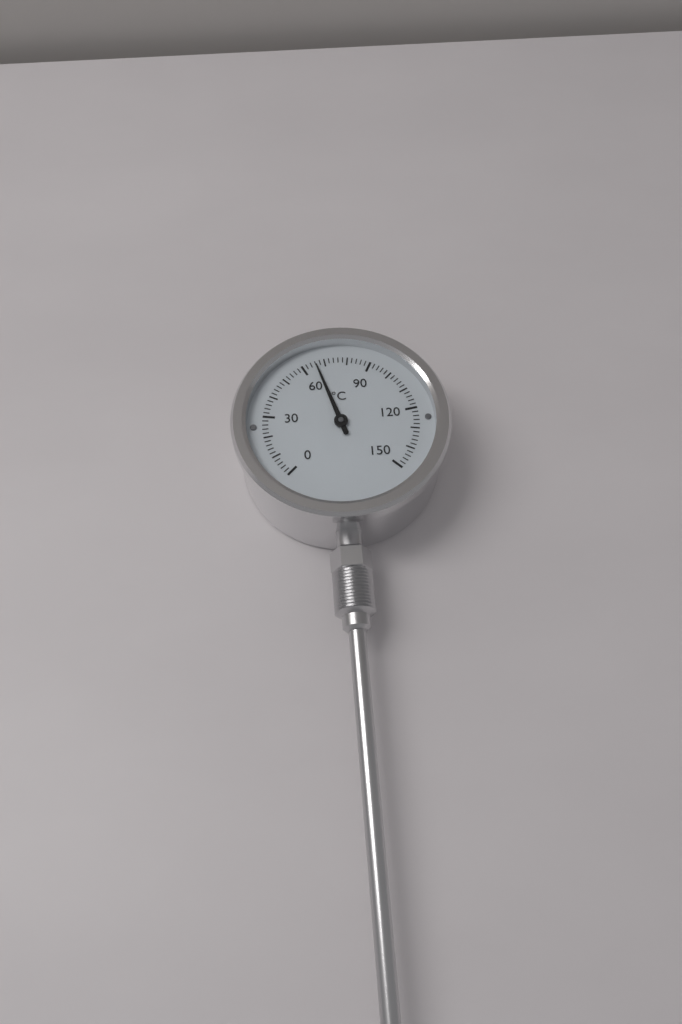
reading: 66 °C
